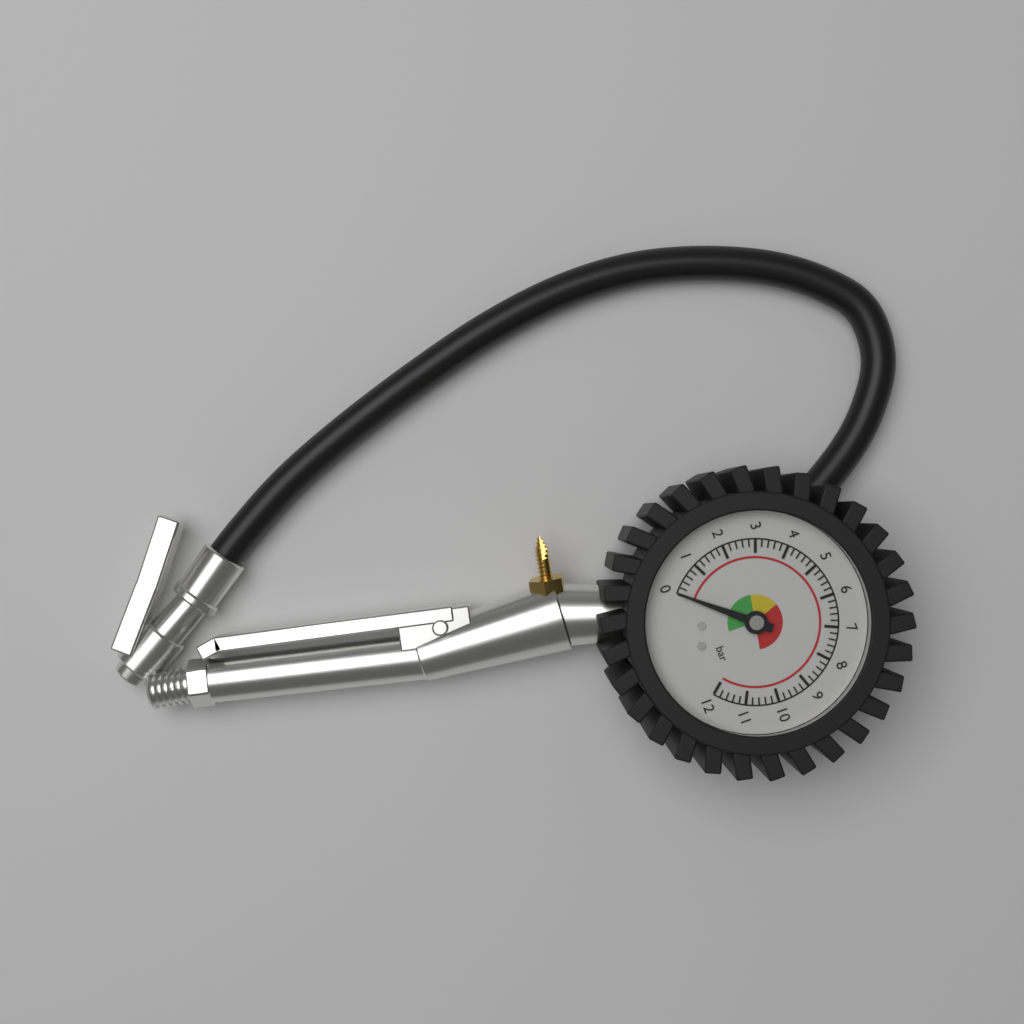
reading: 0.0 bar
